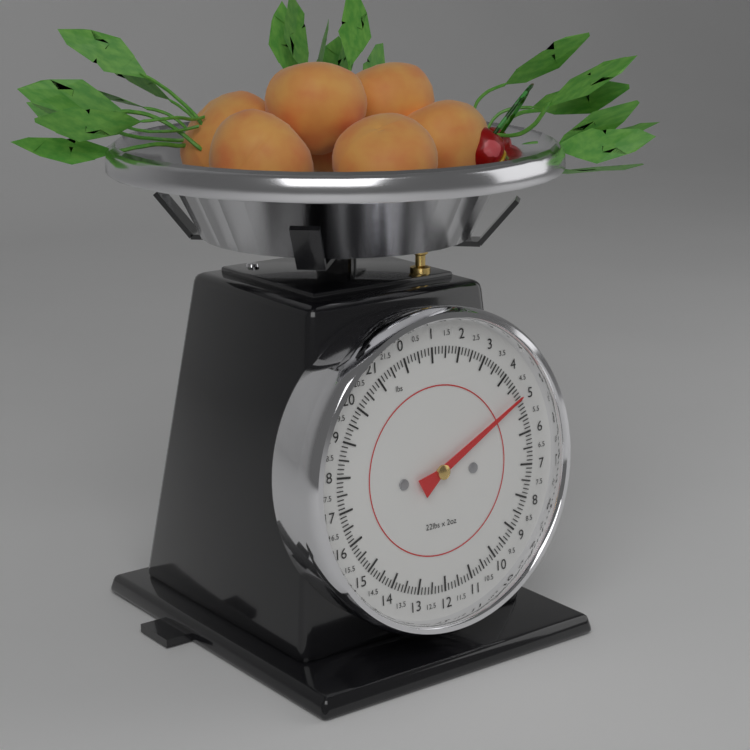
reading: 4.875 lbs
